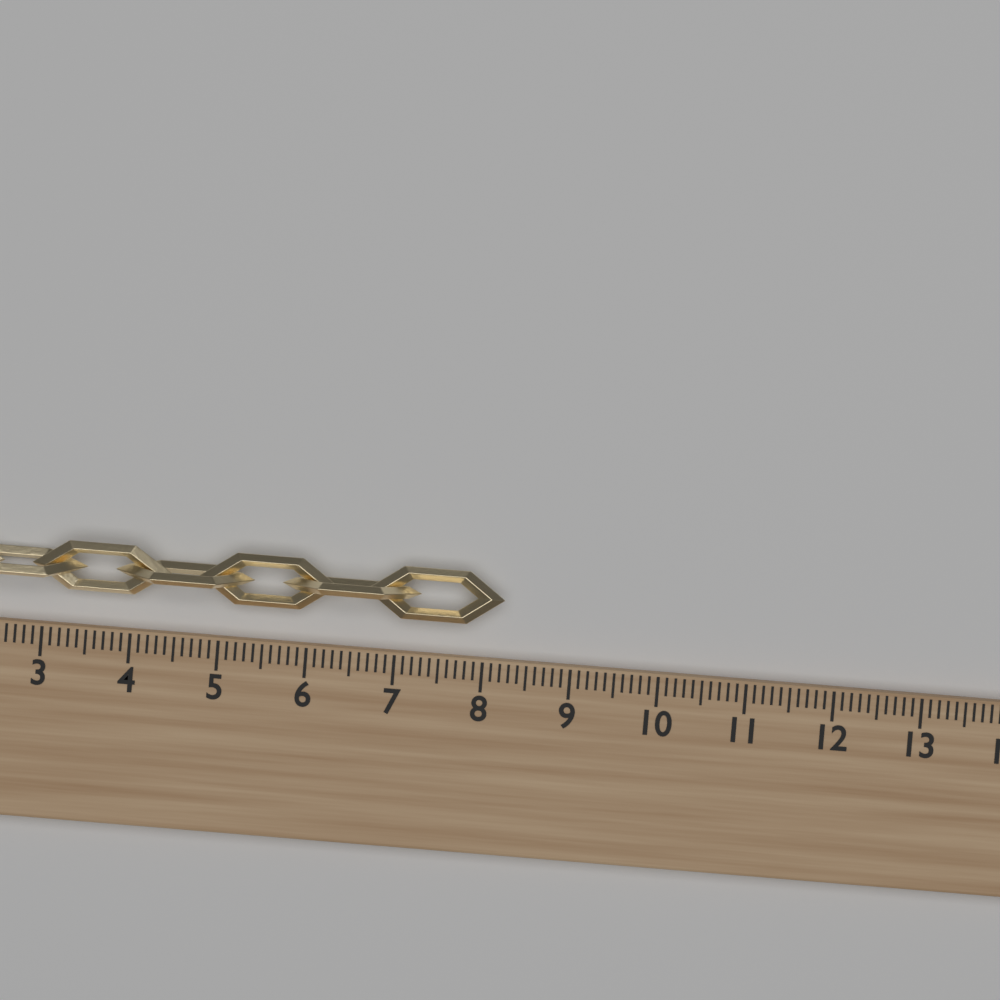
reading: 8.2 (no unit)
